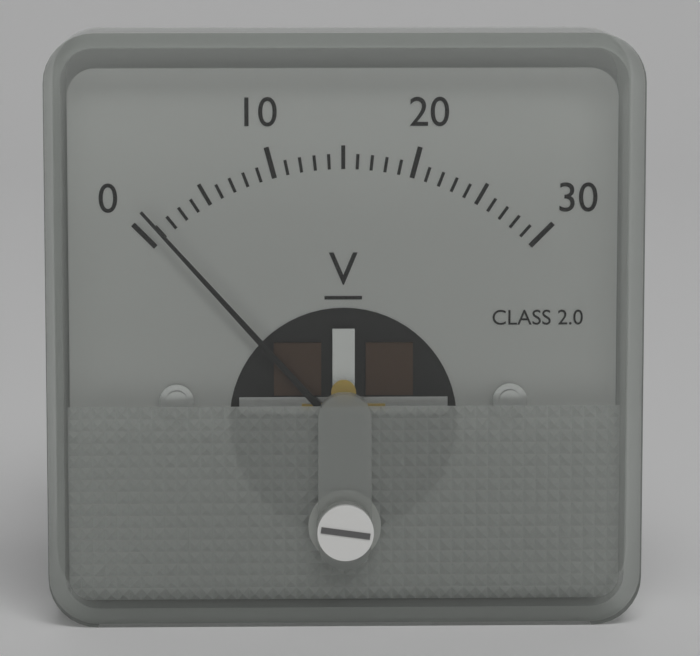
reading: 1 V
